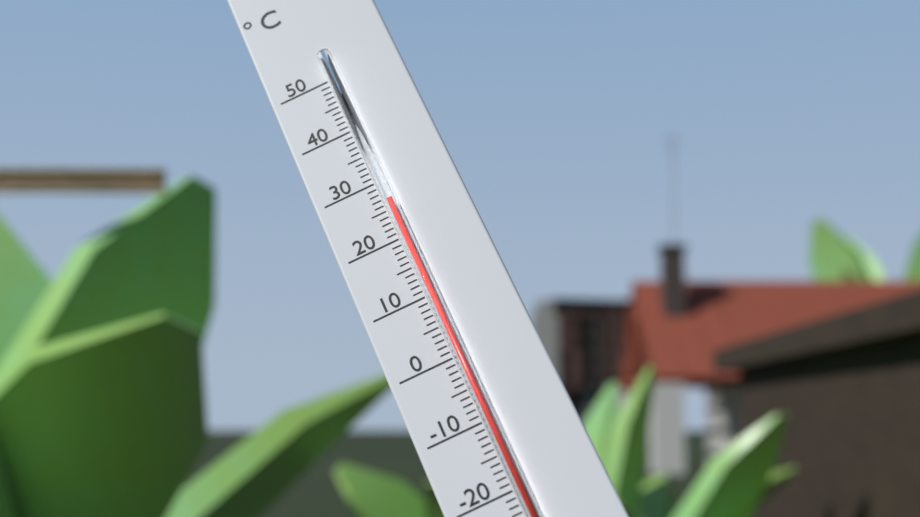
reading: 26 °C
